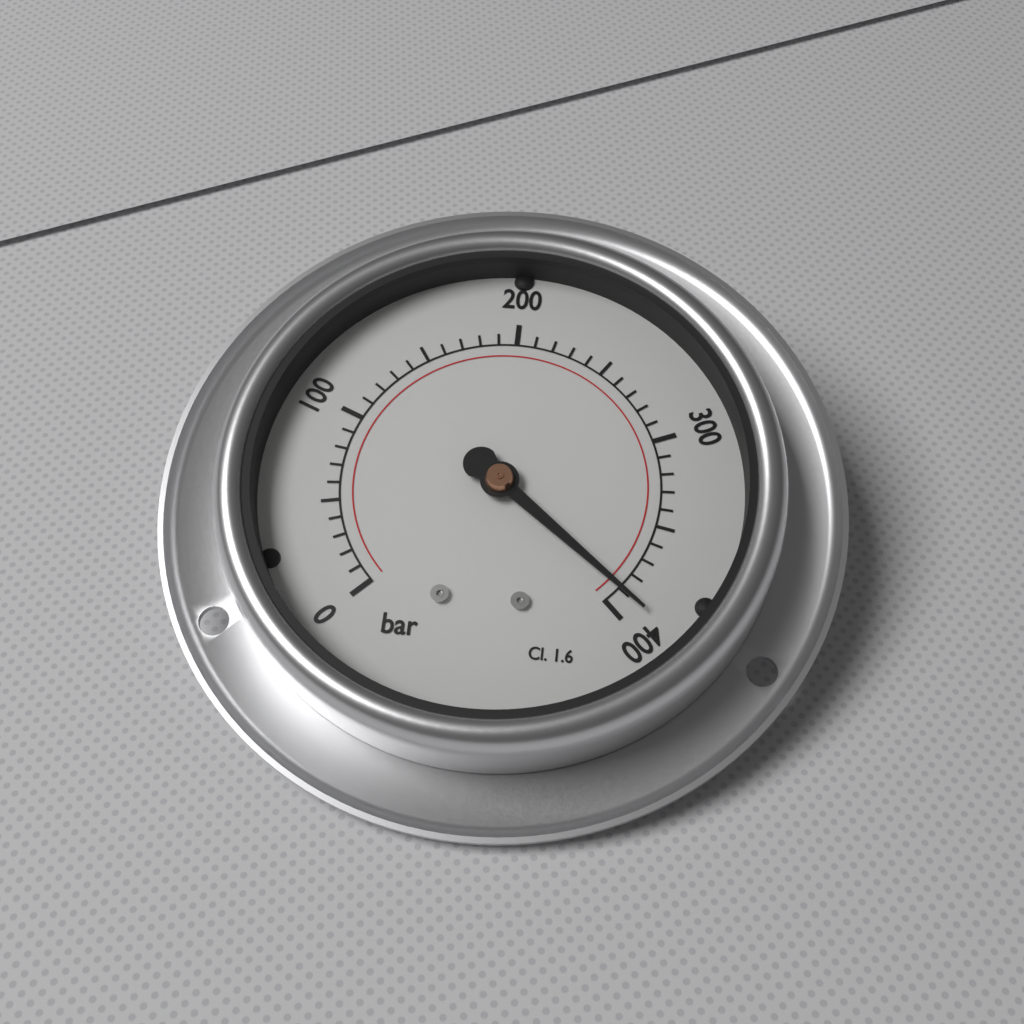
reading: 390 bar
